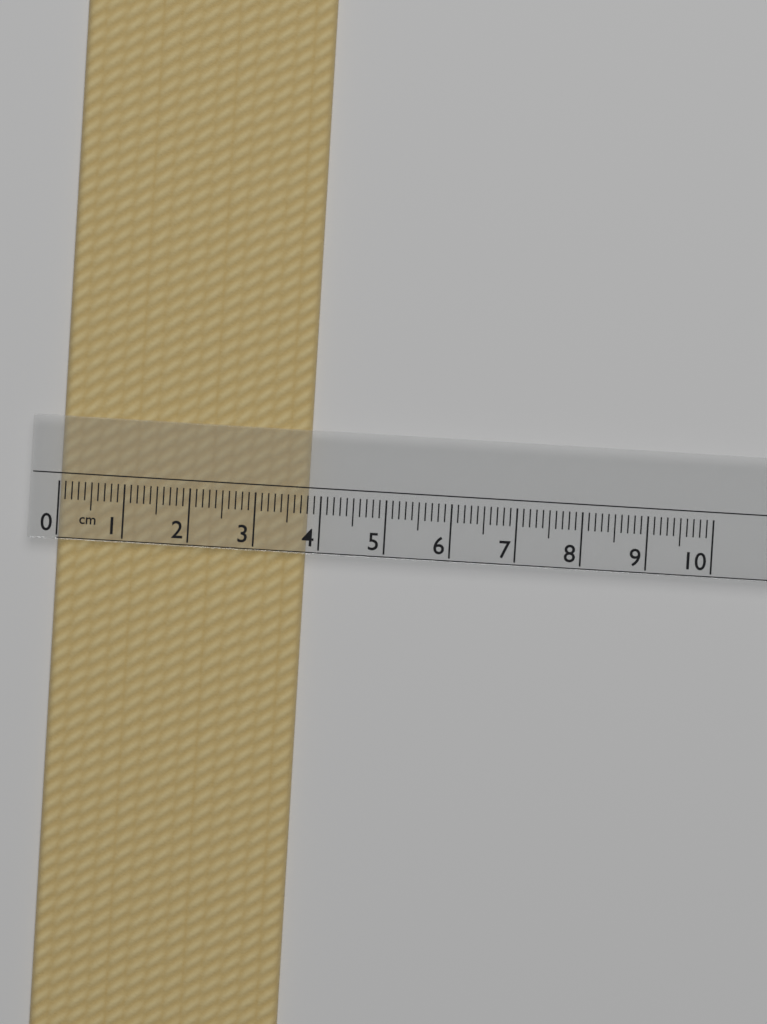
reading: 3.8 cm
